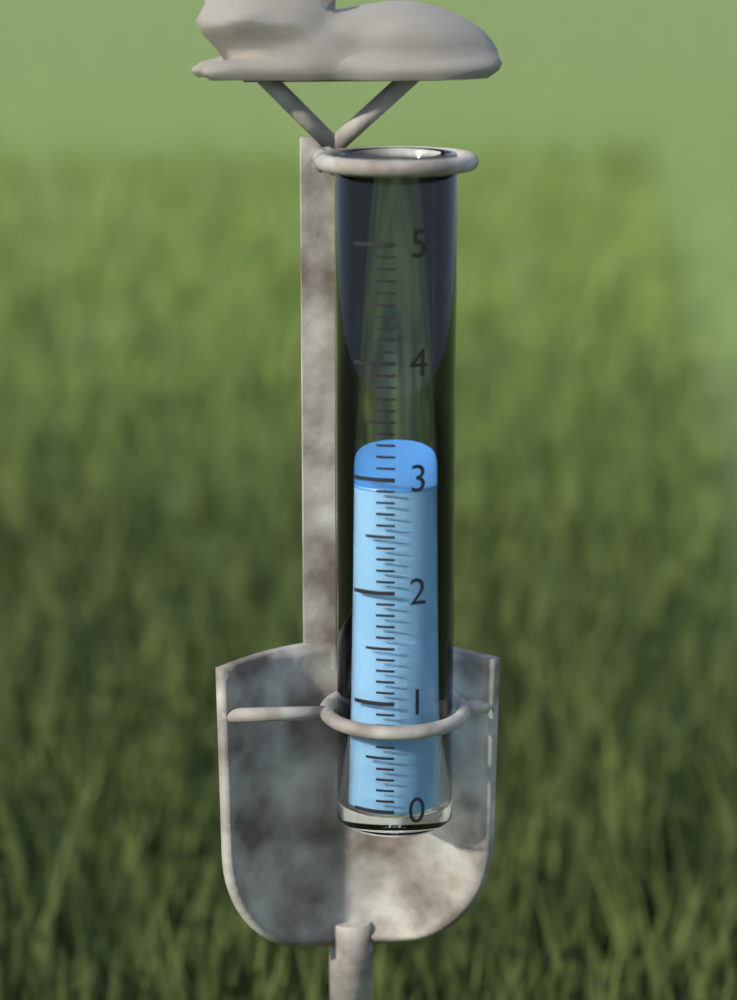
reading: 2.9 (no unit)
